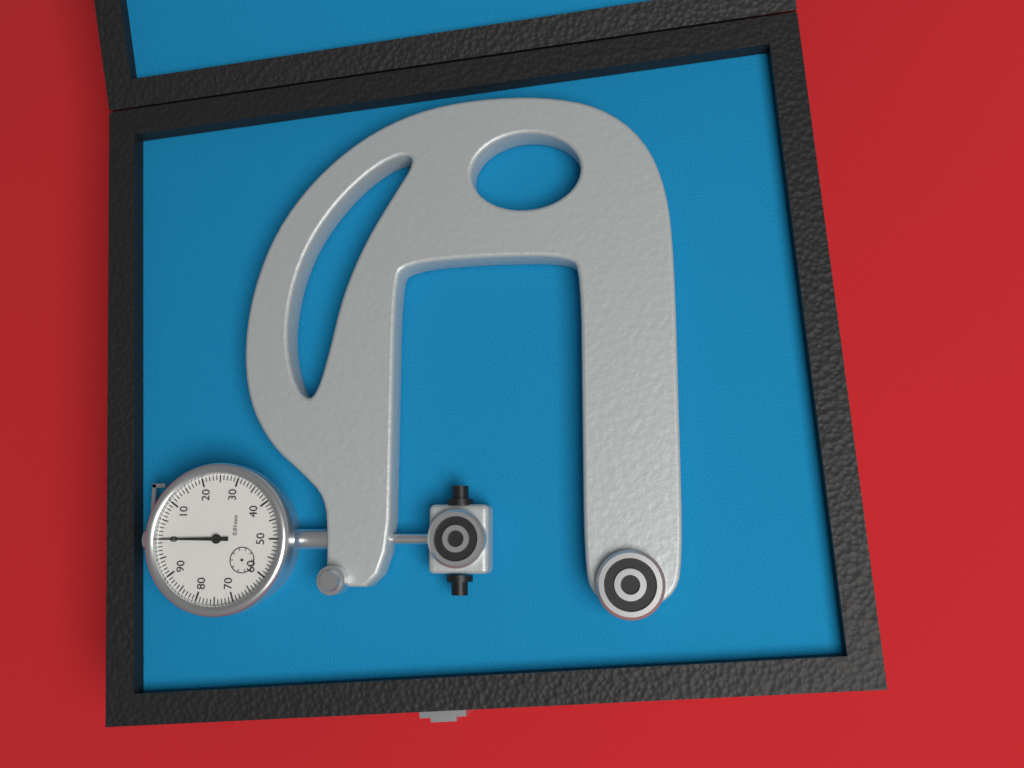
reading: 0.00 mm
